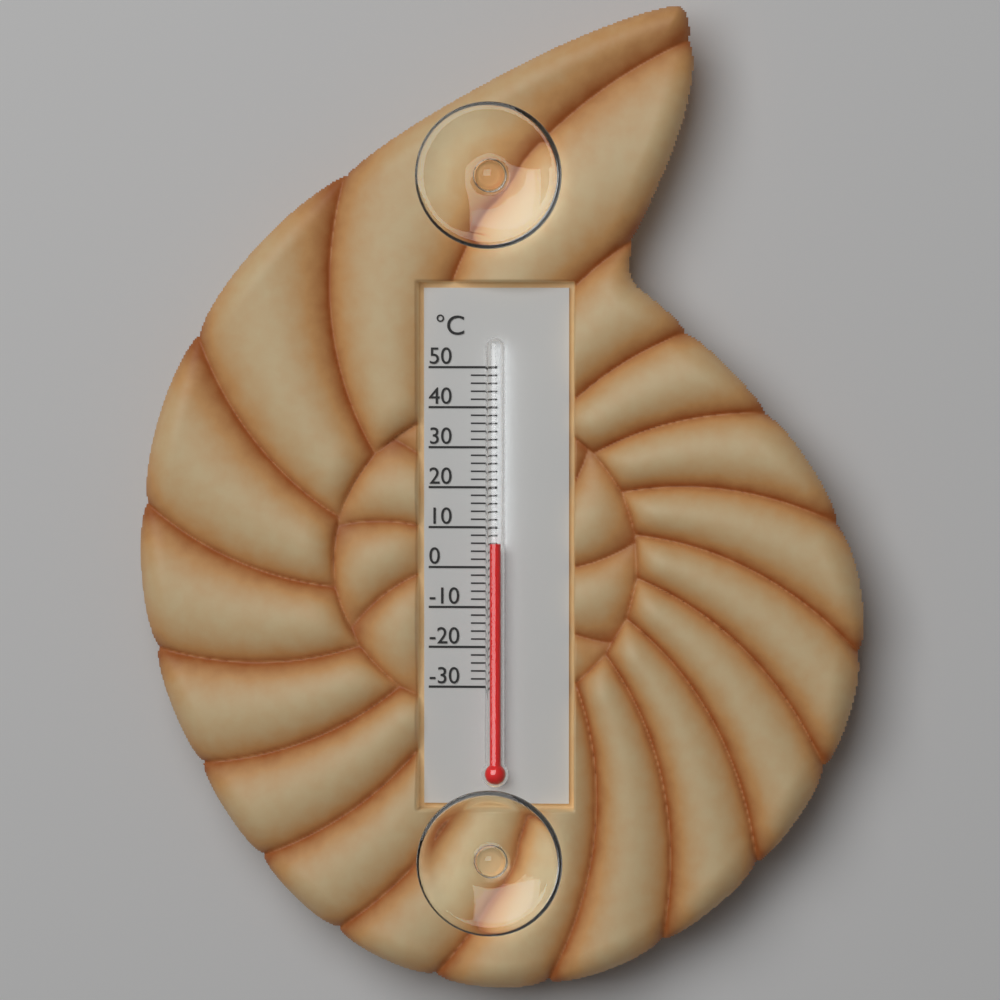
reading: 6 °C
